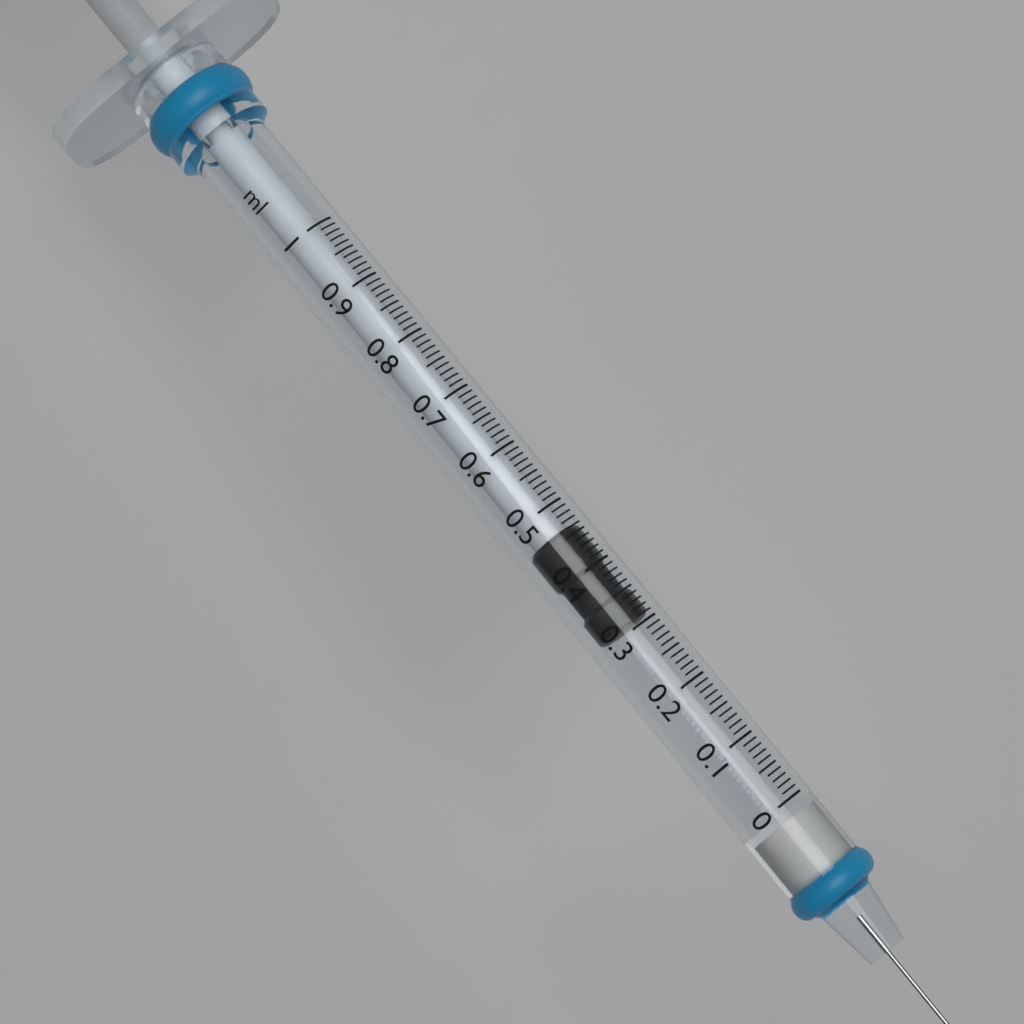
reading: 0.31 ml
